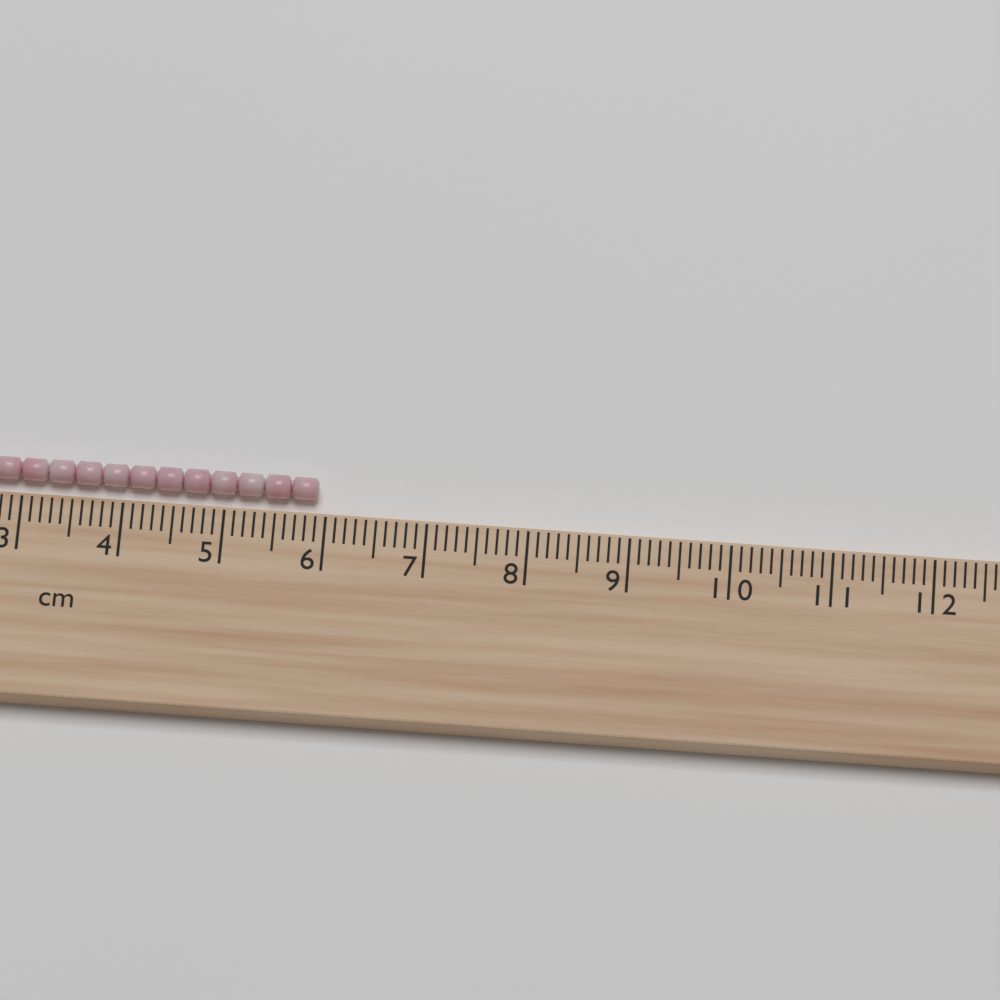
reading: 5.9 cm
